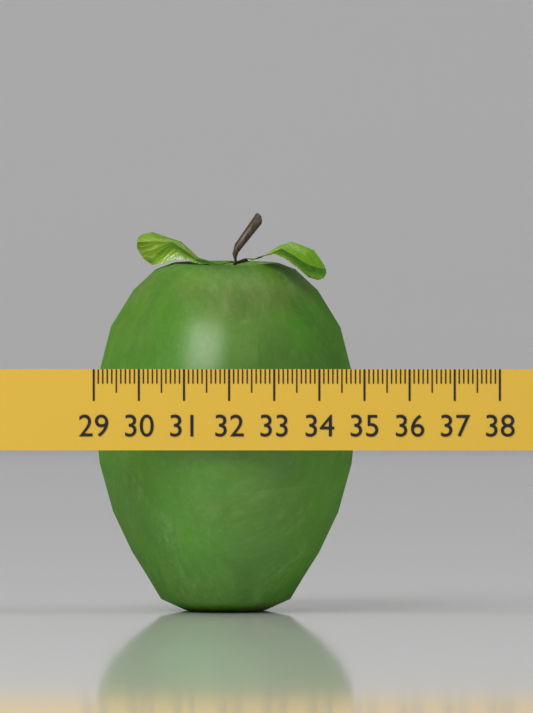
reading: 34.8 (no unit)
